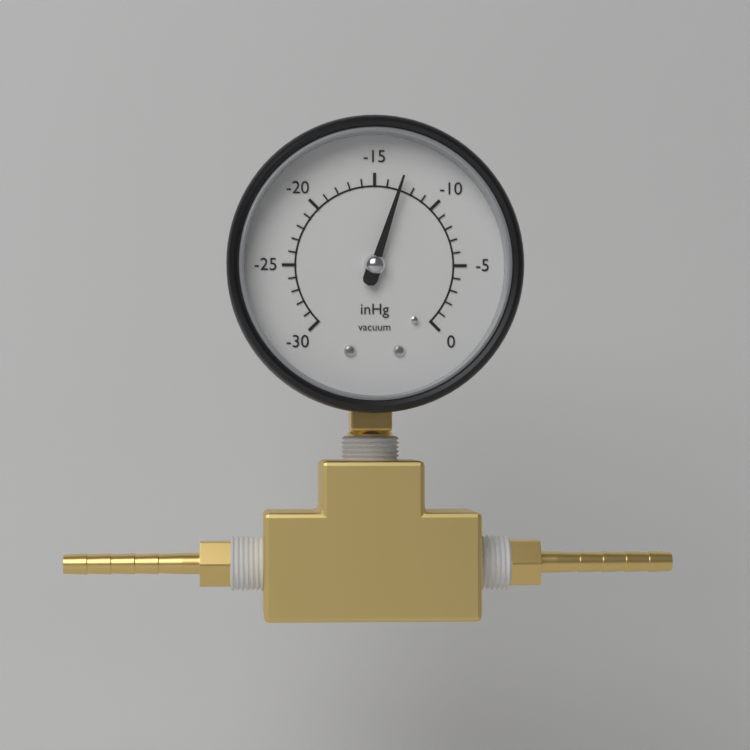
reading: -13 inHg
